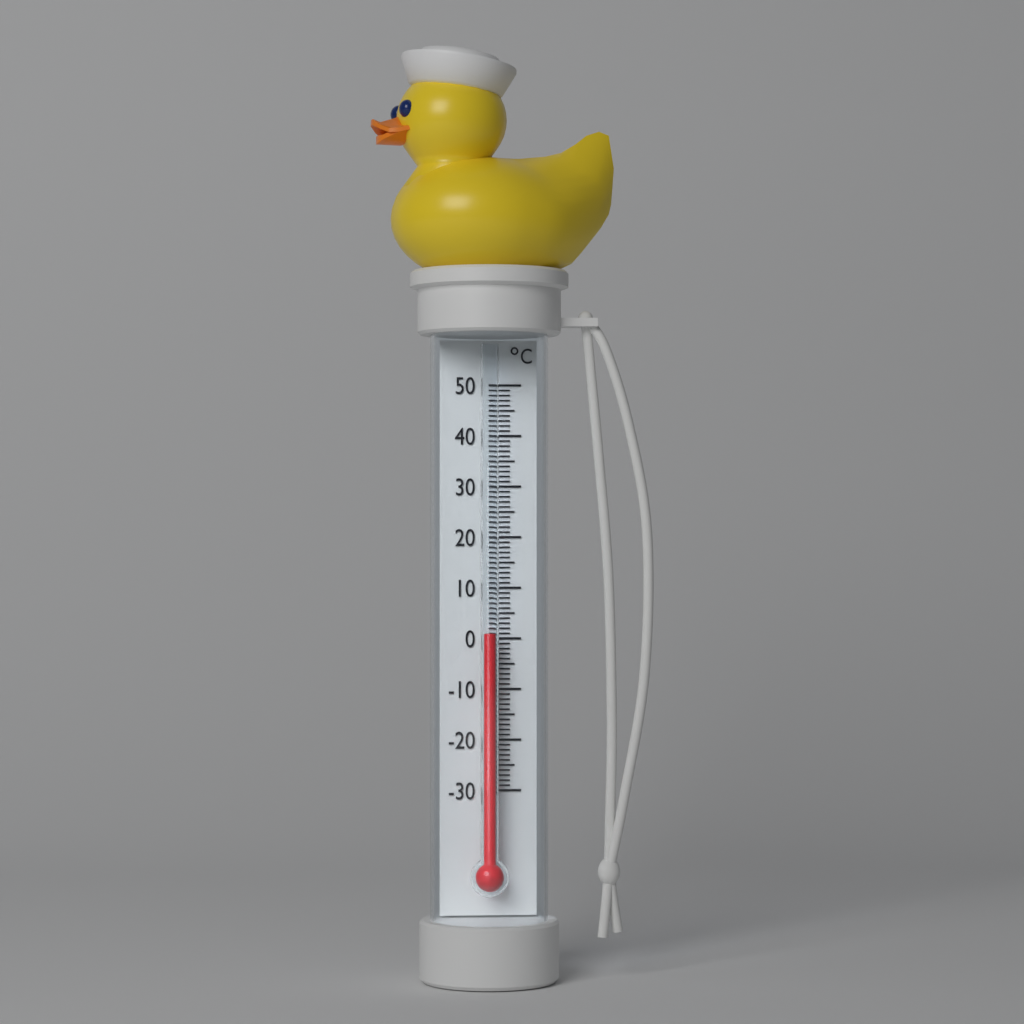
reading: 1 °C
